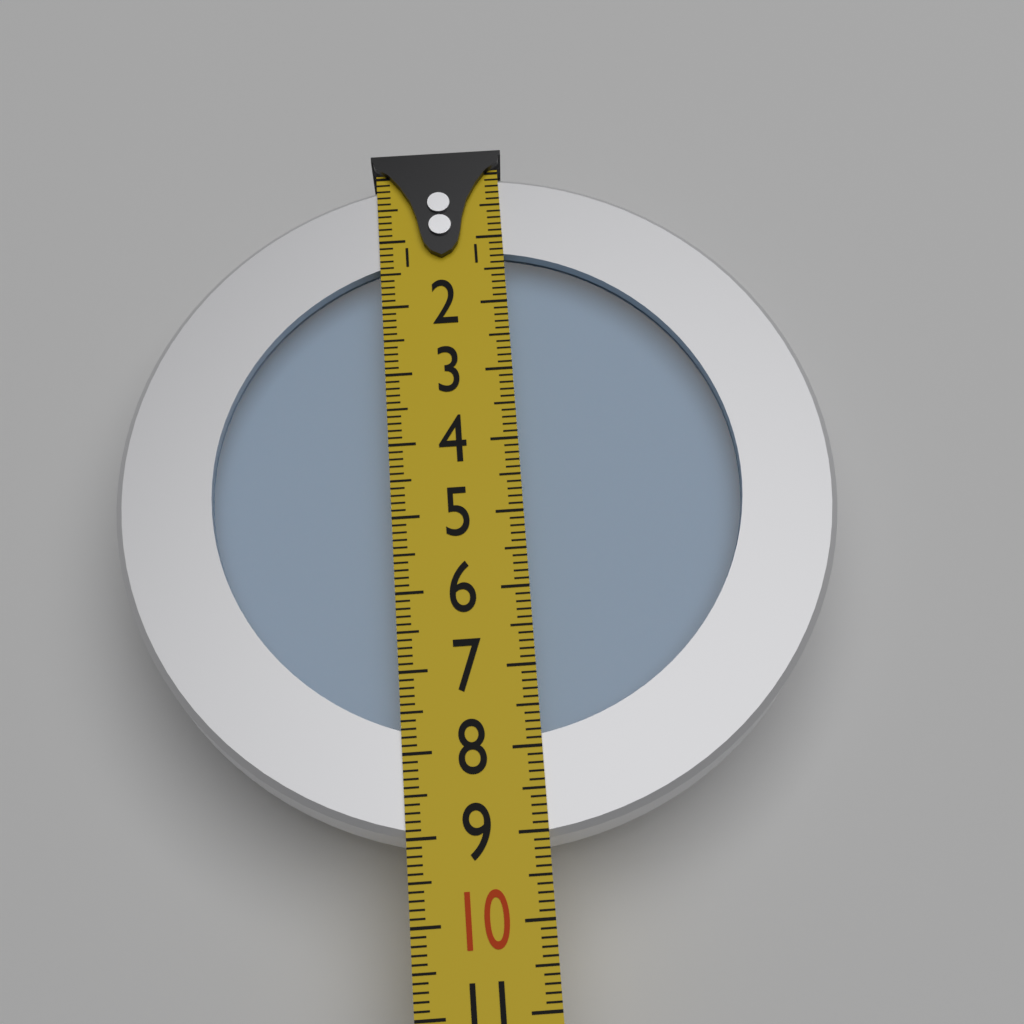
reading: 9.1 (no unit)
